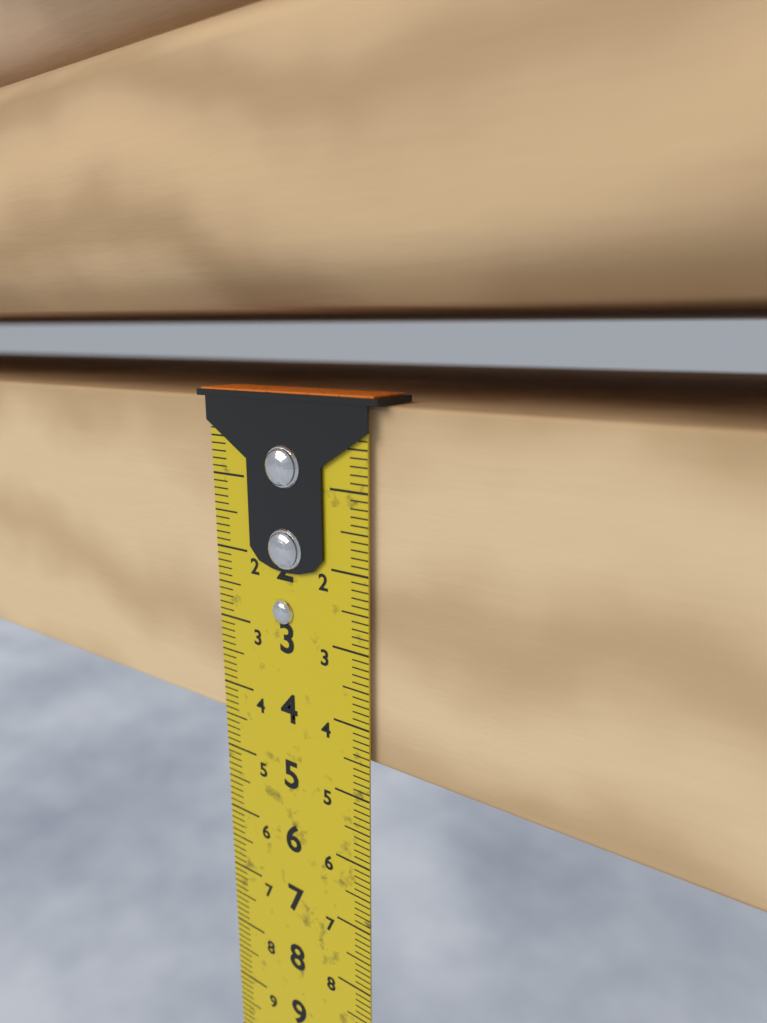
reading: 4.5 cm
